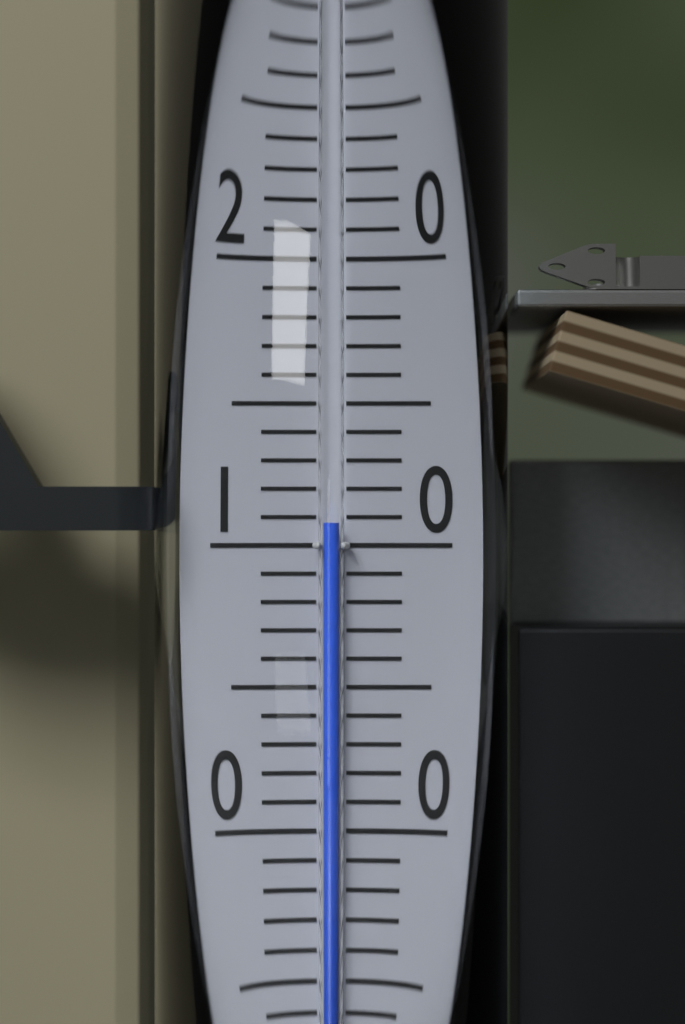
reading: 10.8 (no unit)
